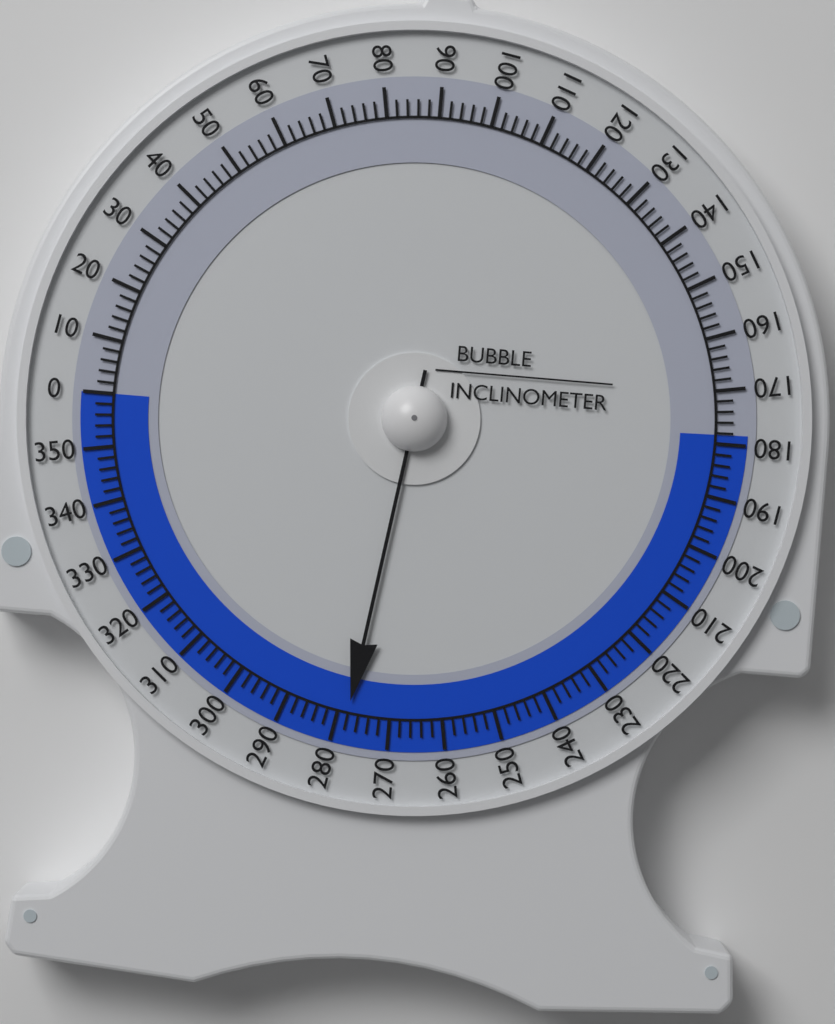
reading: 278 (no unit)
